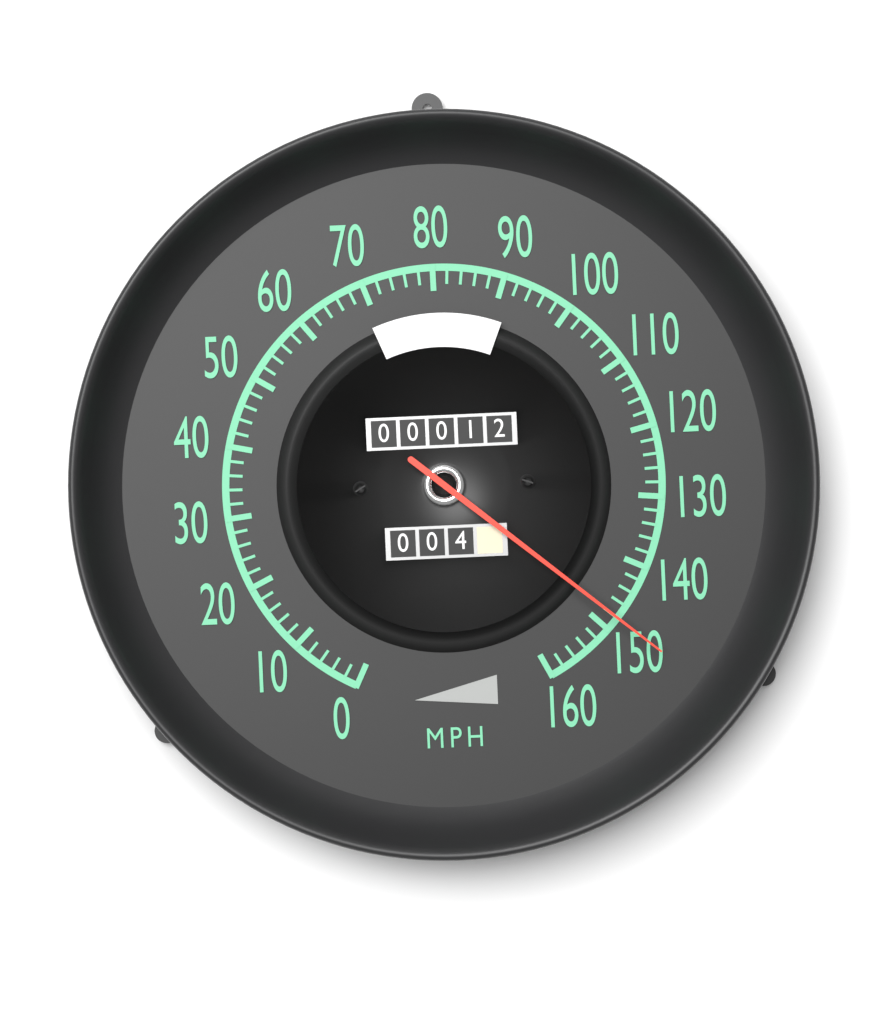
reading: 148 mph
